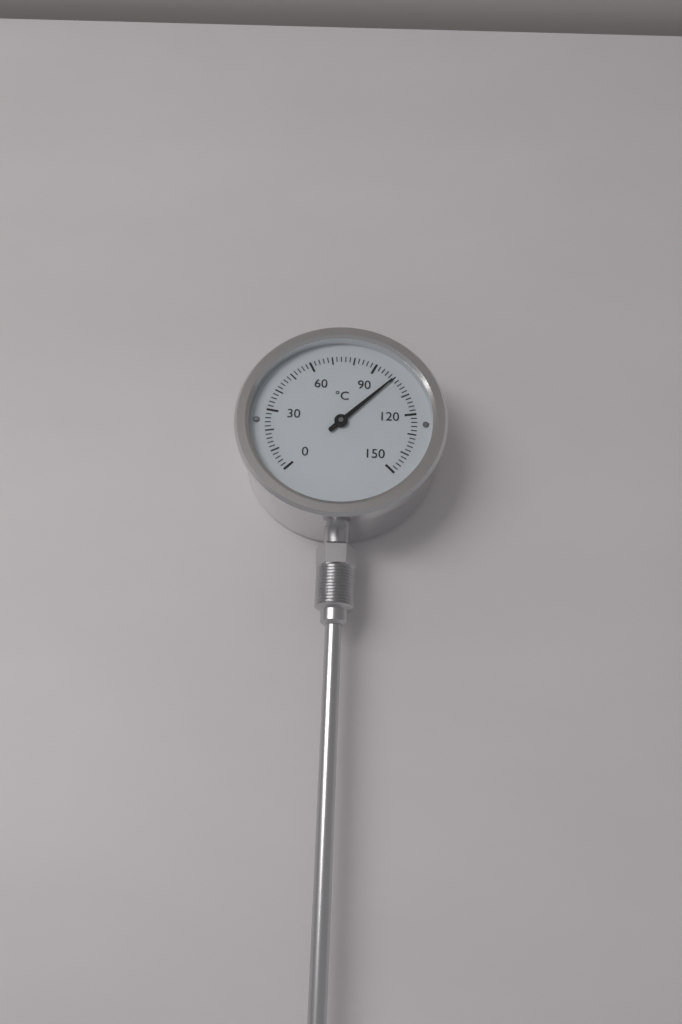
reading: 100 °C
